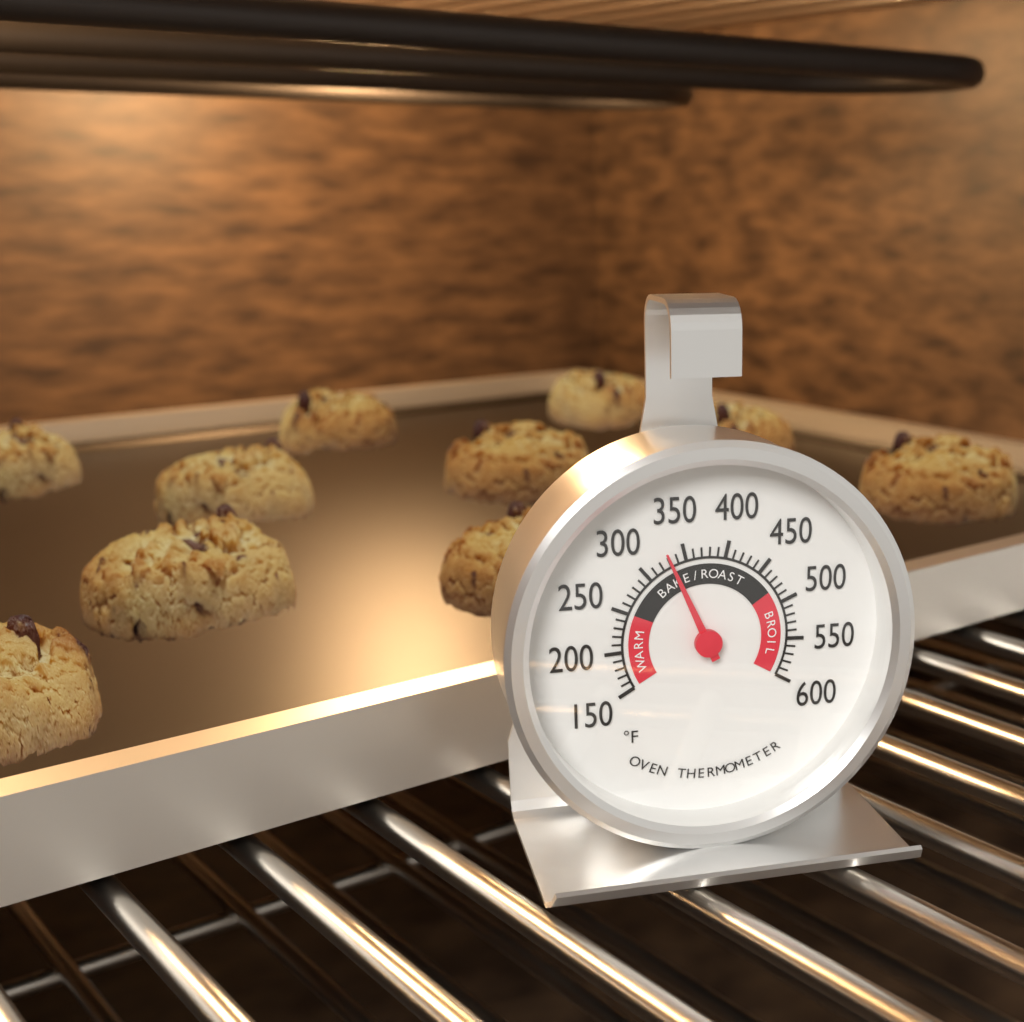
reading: 330 °F
